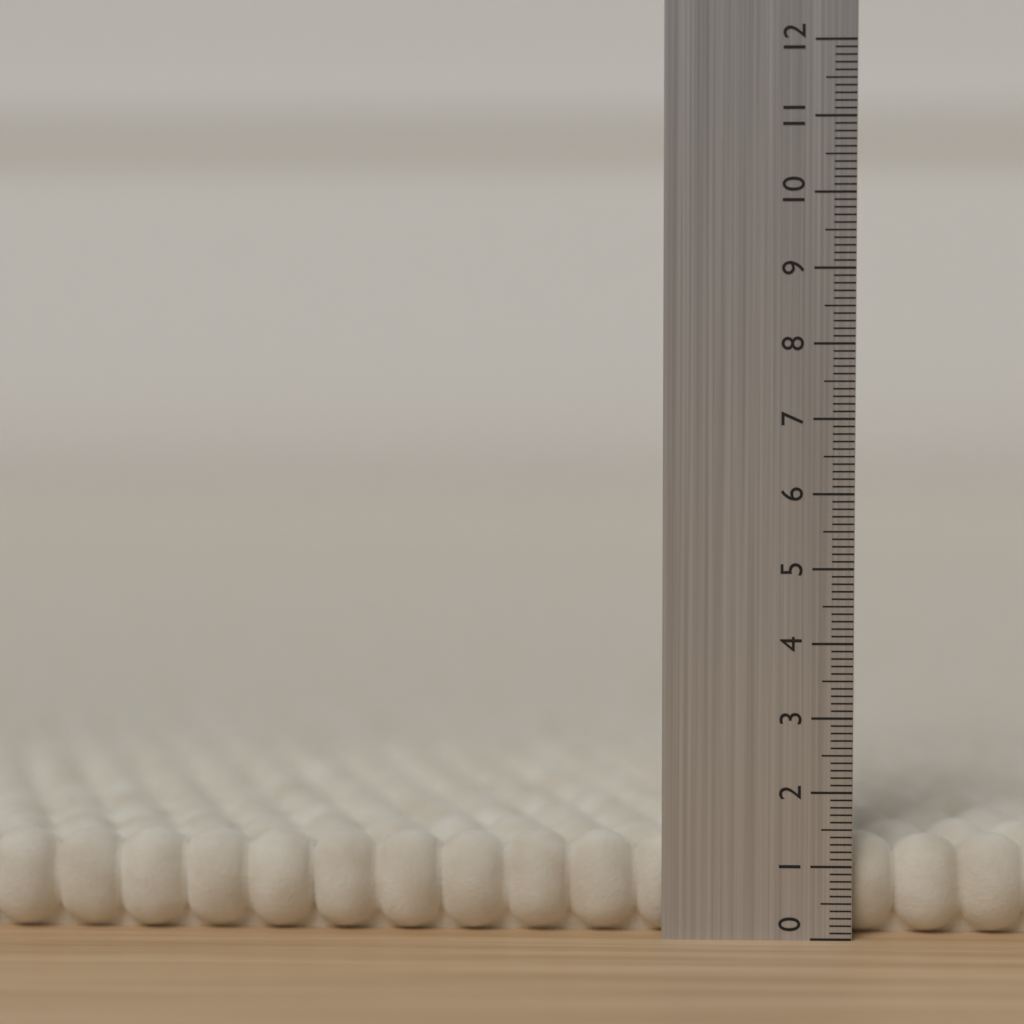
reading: 1.4 (no unit)
